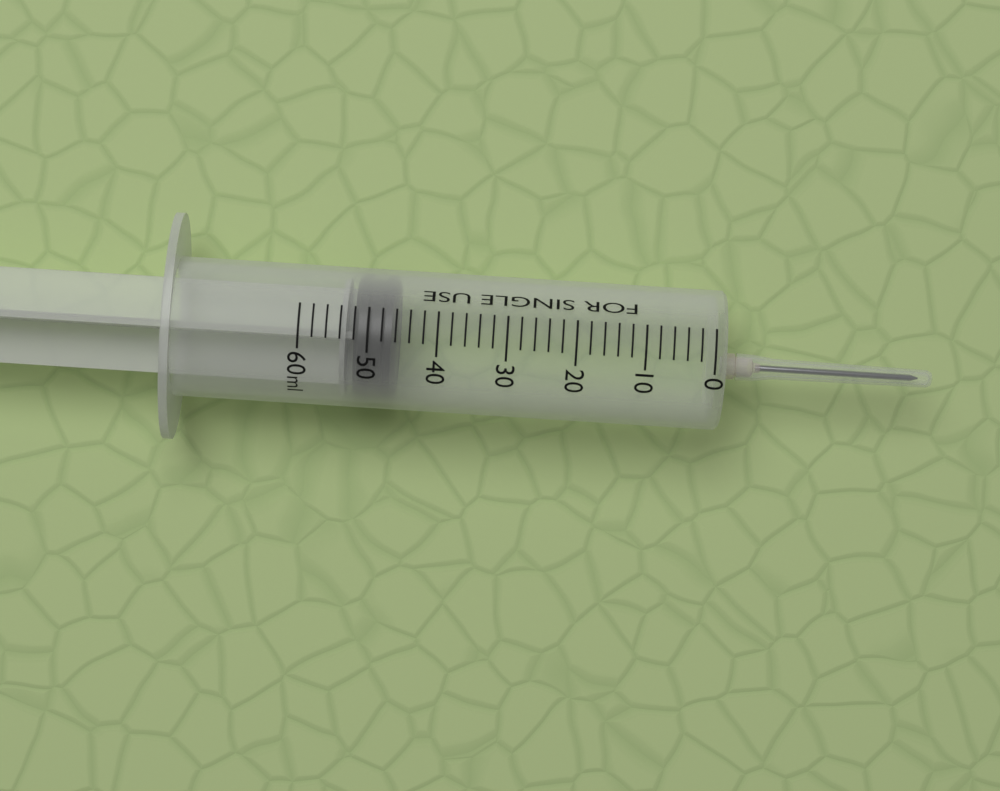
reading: 46 ml
